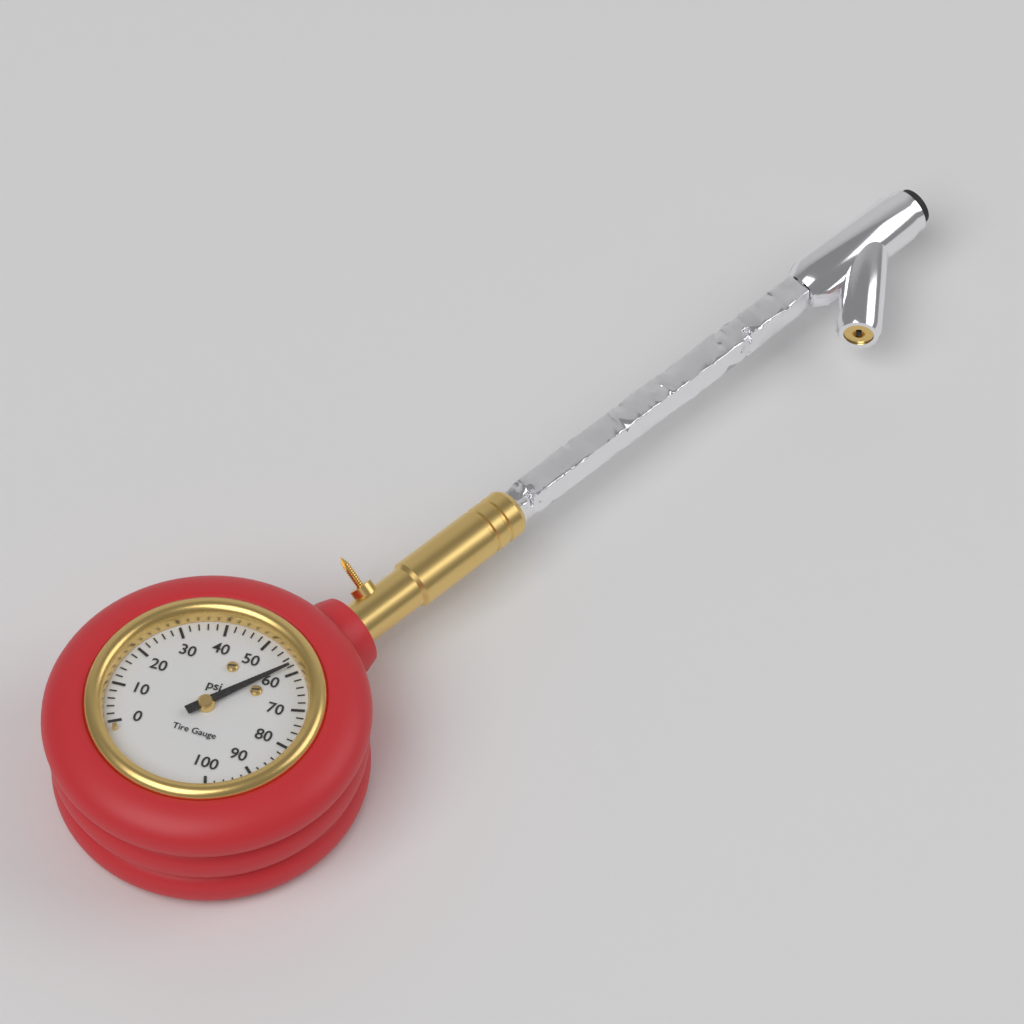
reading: 58 psi
